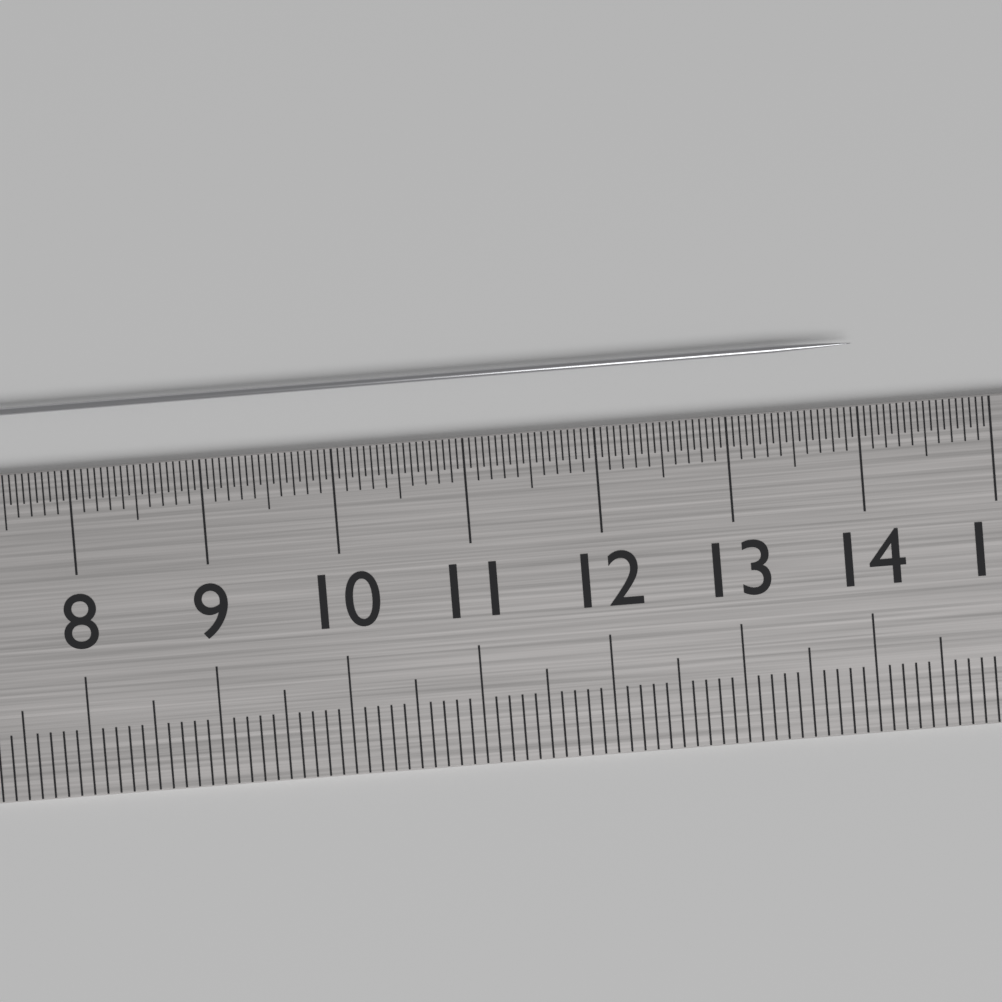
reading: 14.00 cm
